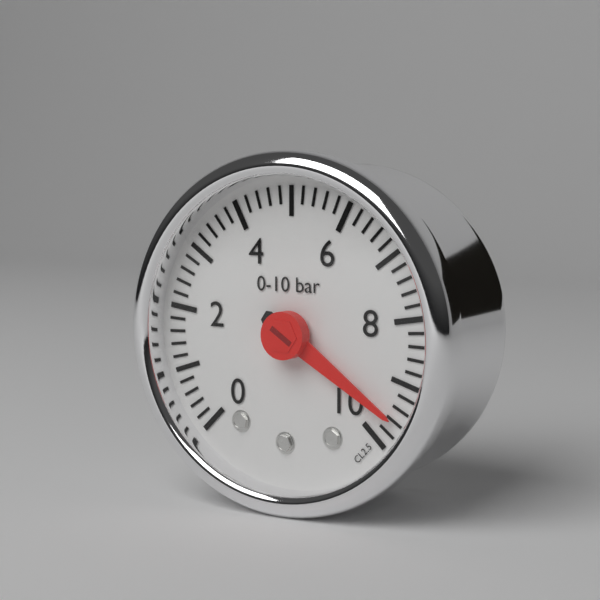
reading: 9.6 bar
